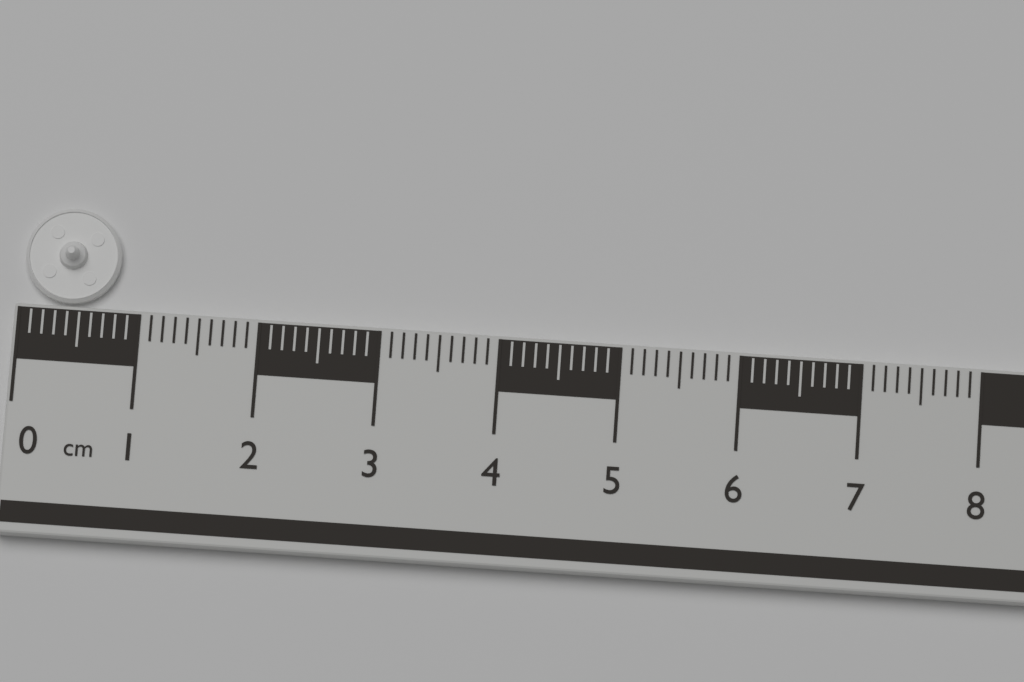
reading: 0.8 cm
